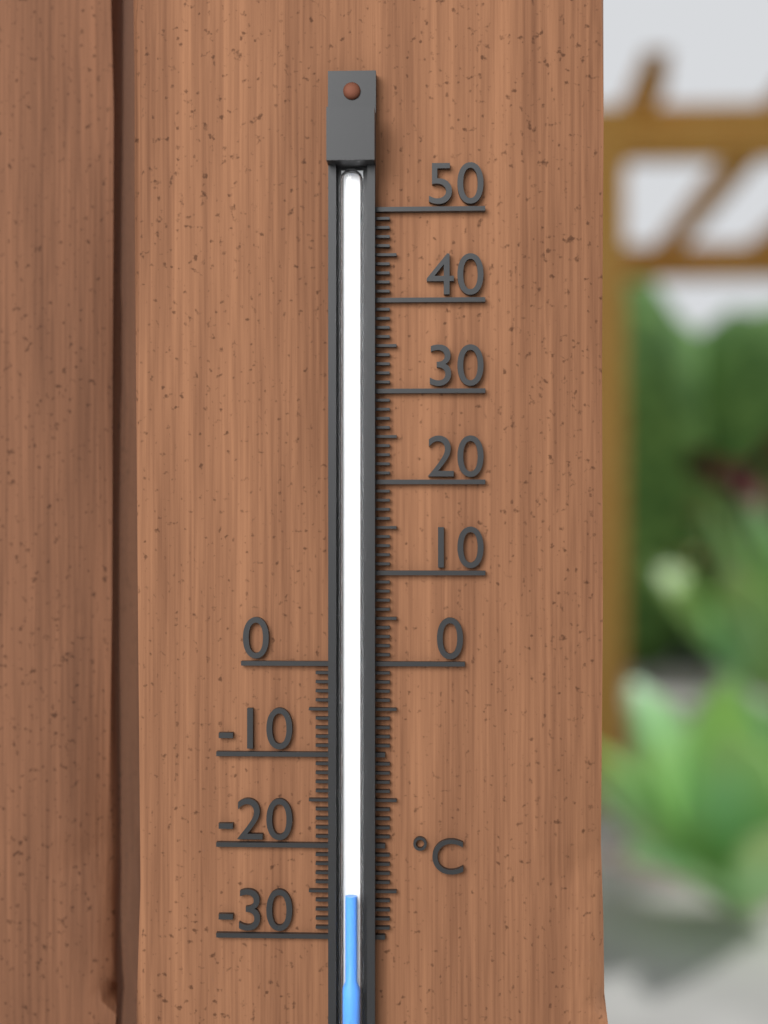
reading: -25 °C
